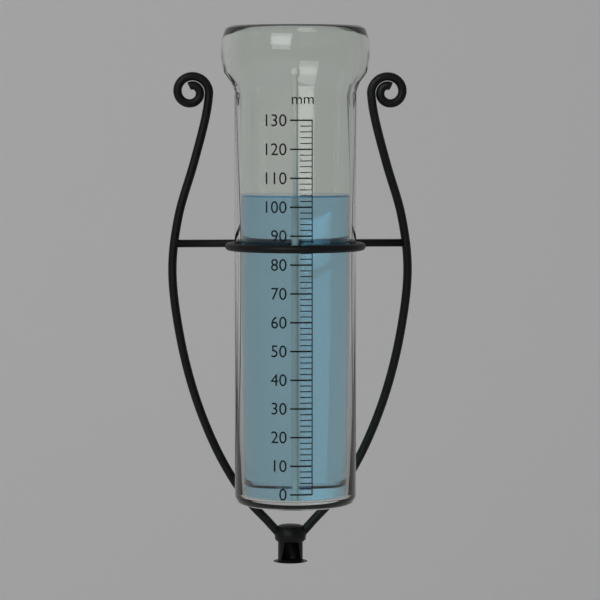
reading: 104 mm
